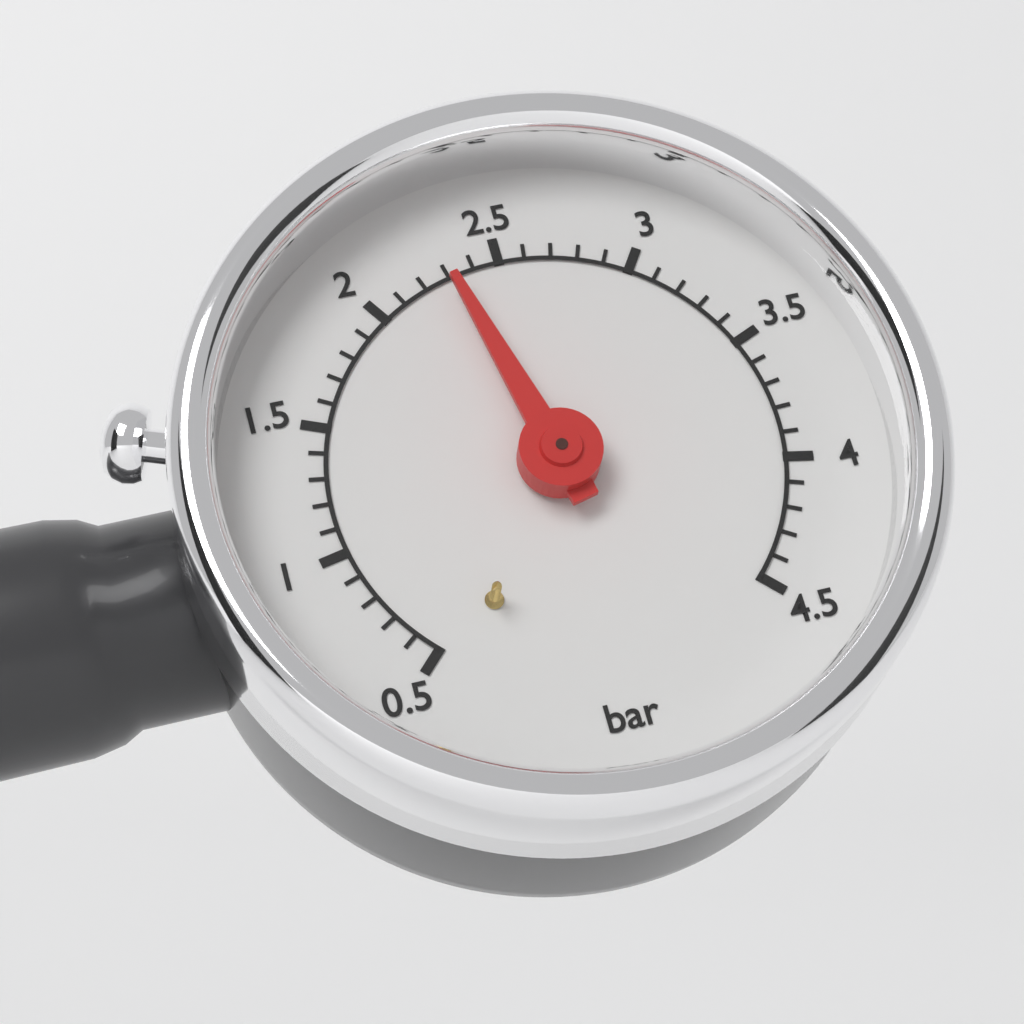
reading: 2.3 bar
